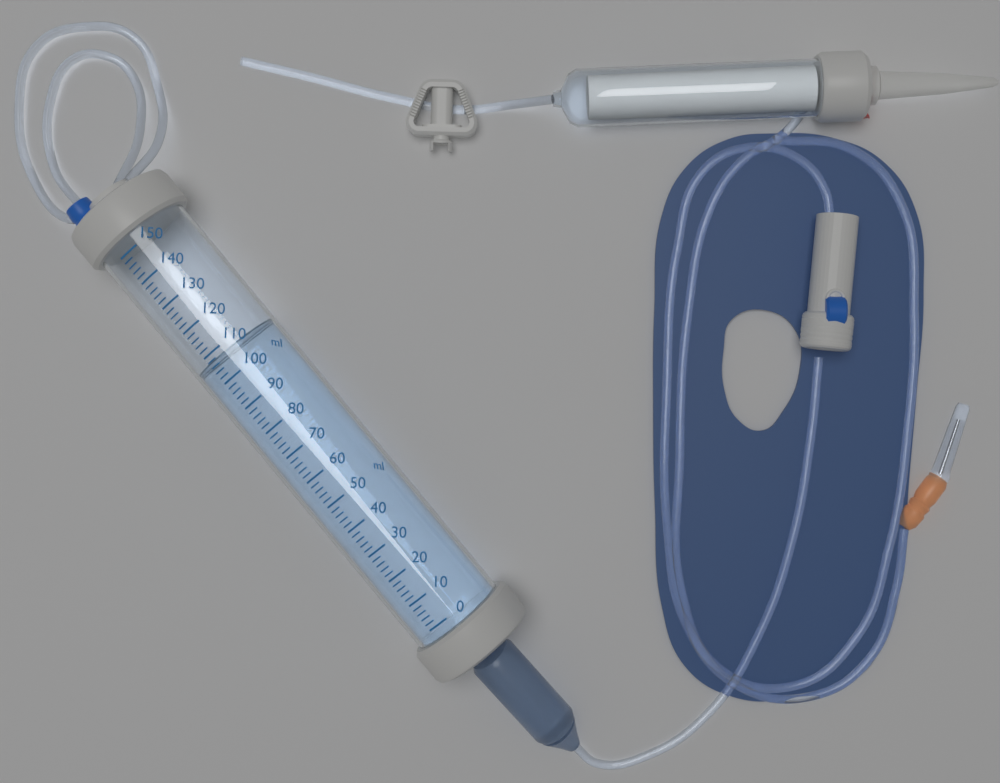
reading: 108 ml
